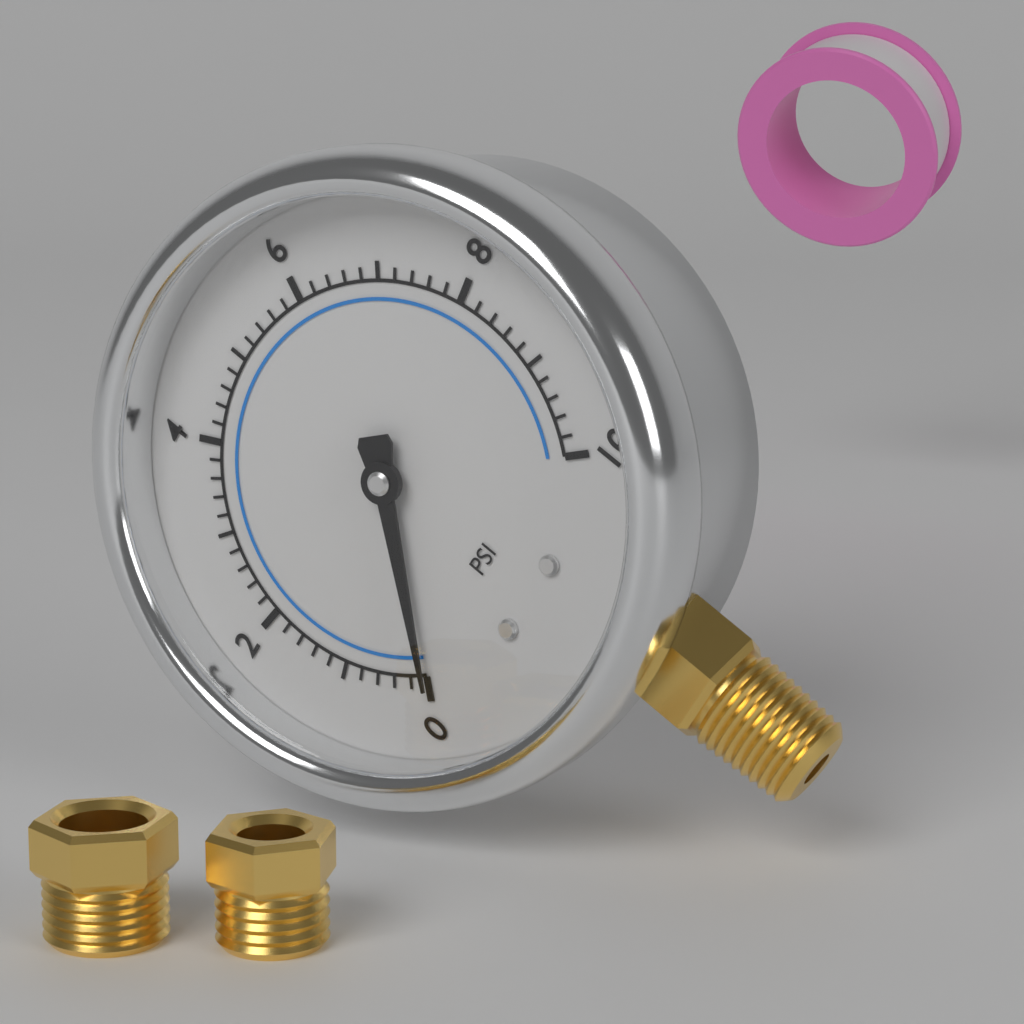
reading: 0.0 psi
